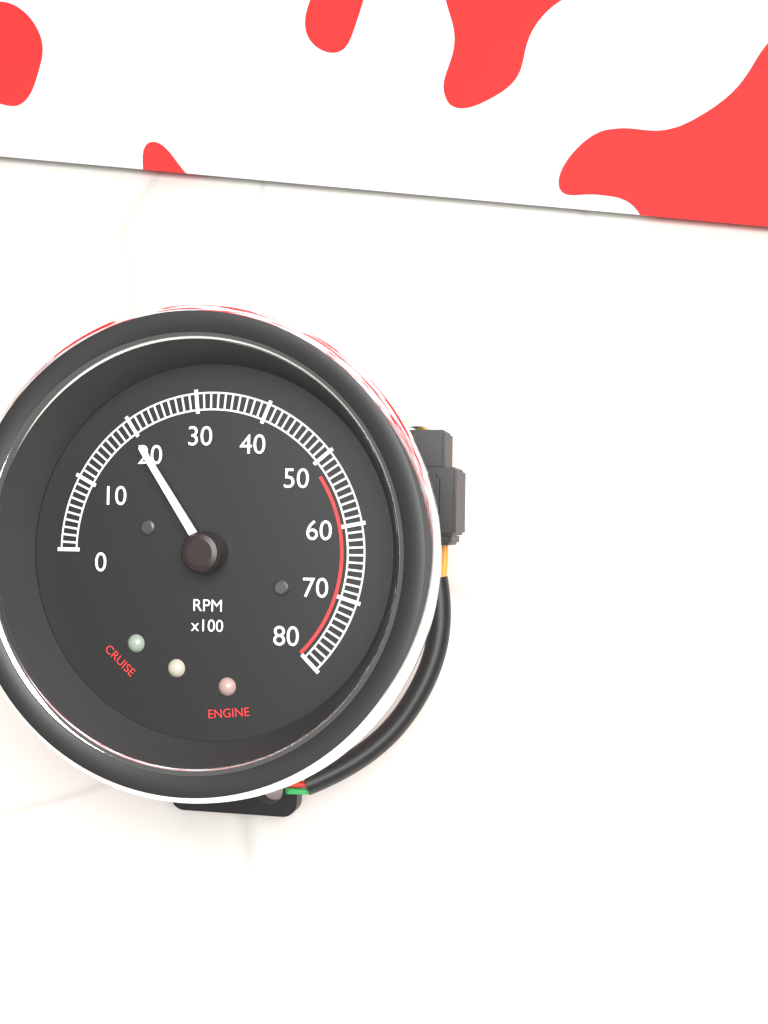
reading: 2000 RPM
